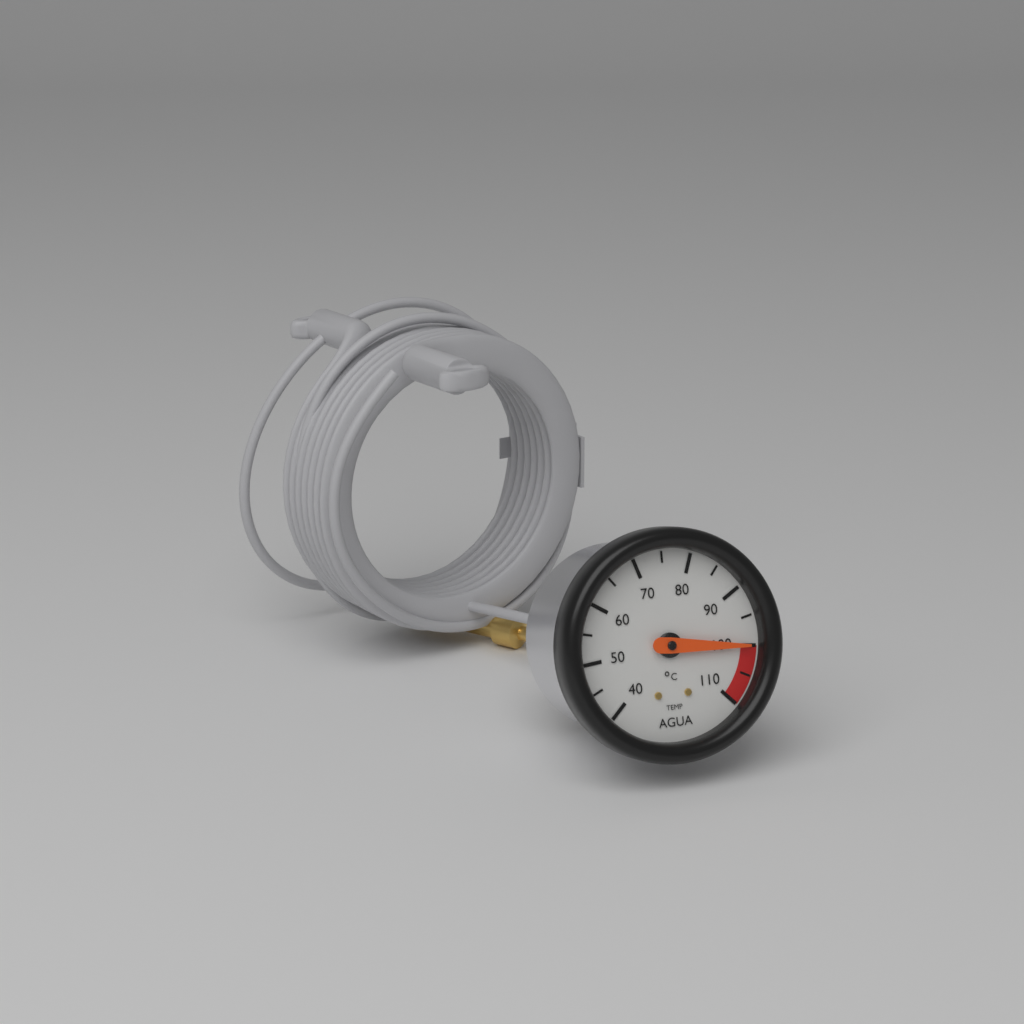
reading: 100 °C
